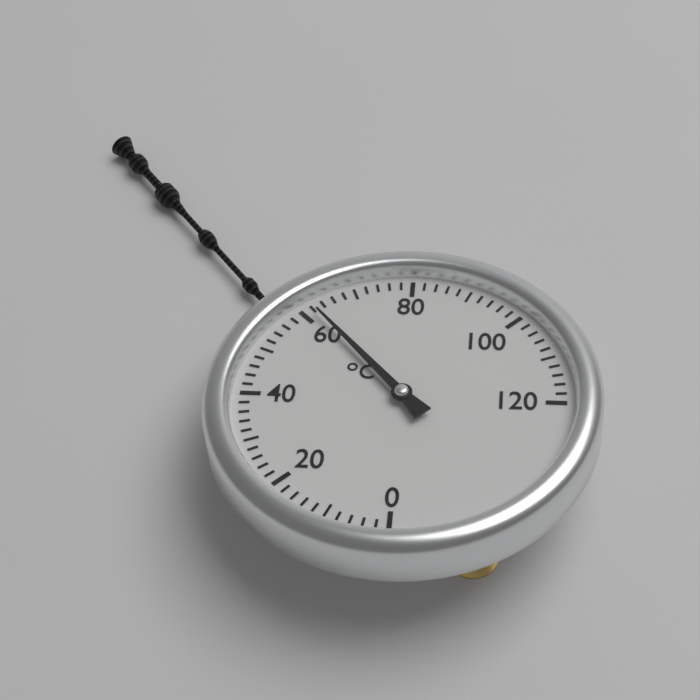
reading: 62 °C
